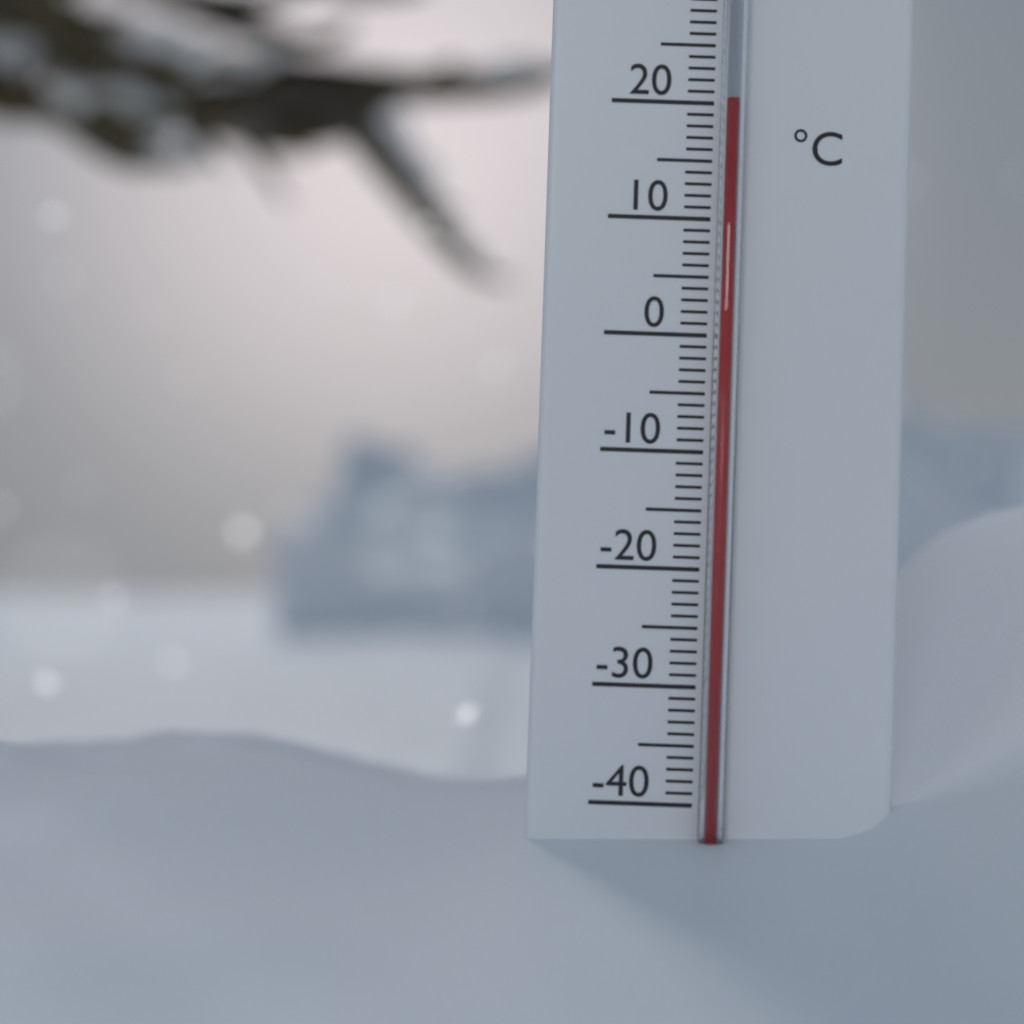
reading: 20 °C
